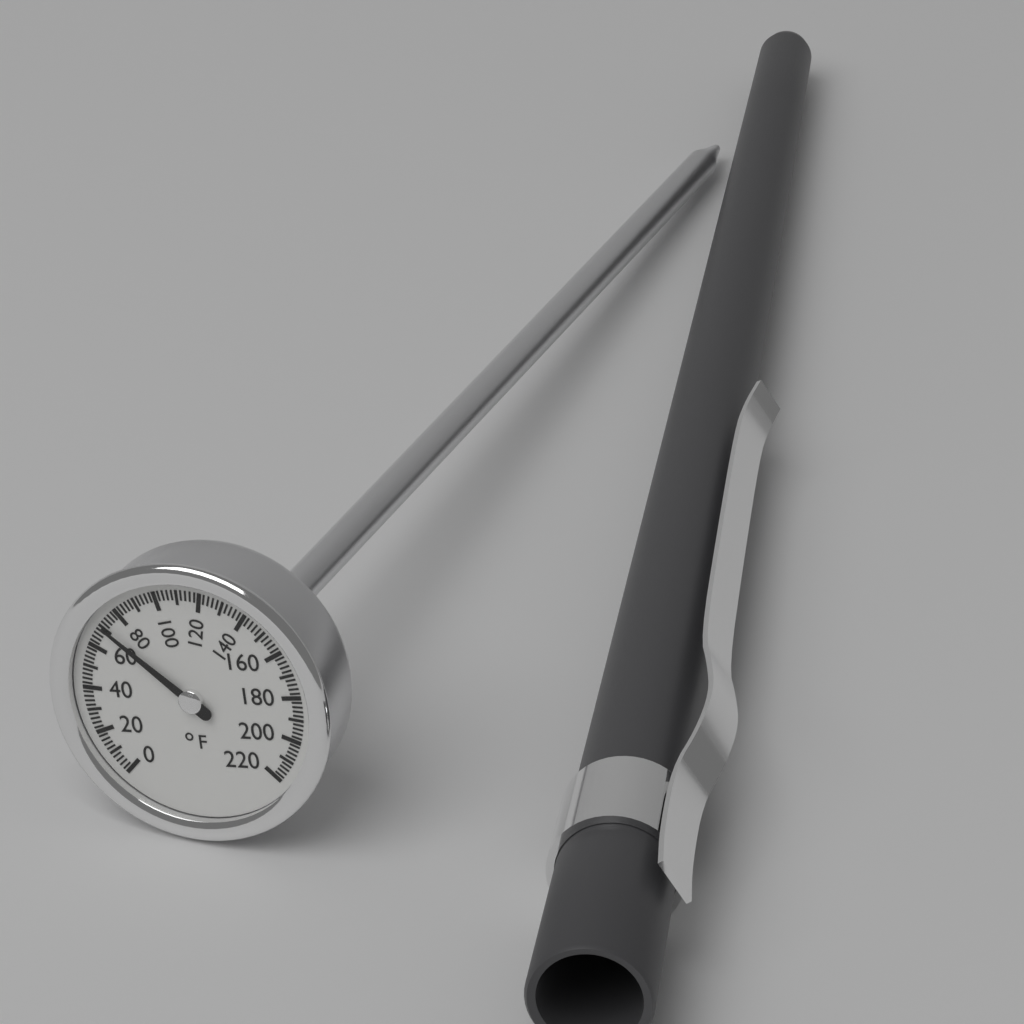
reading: 70 °F
